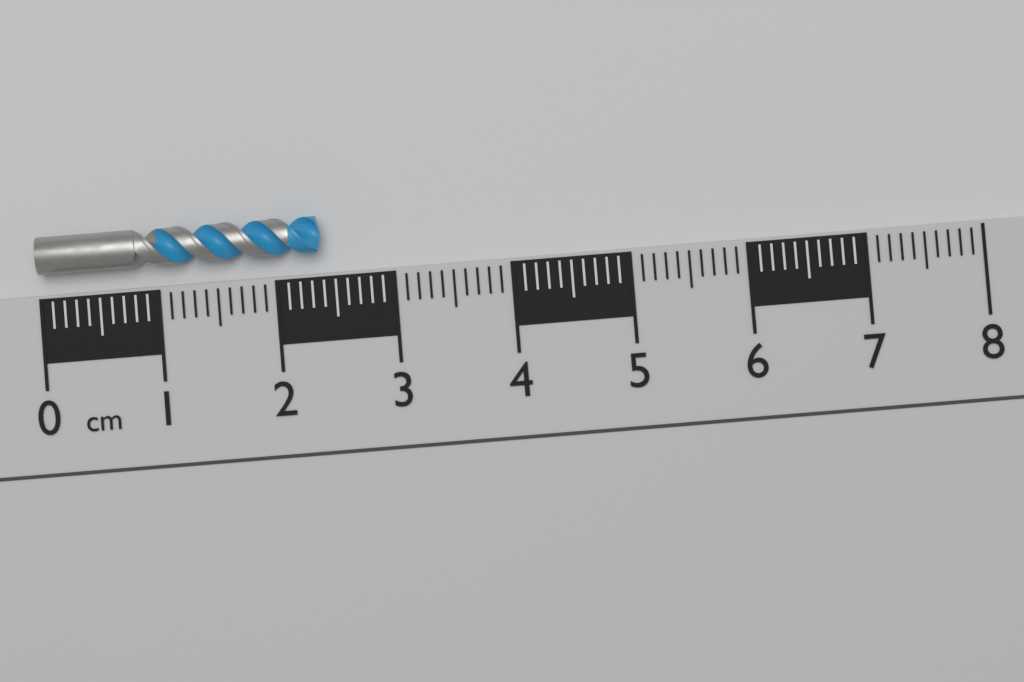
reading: 2.4 cm
